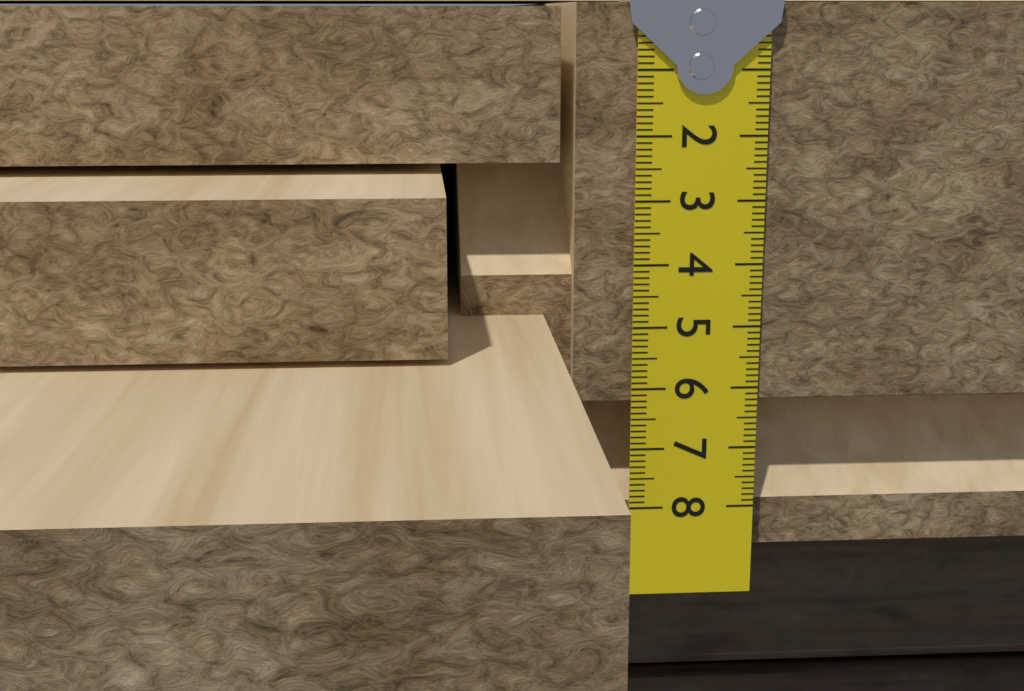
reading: 6.2 cm
